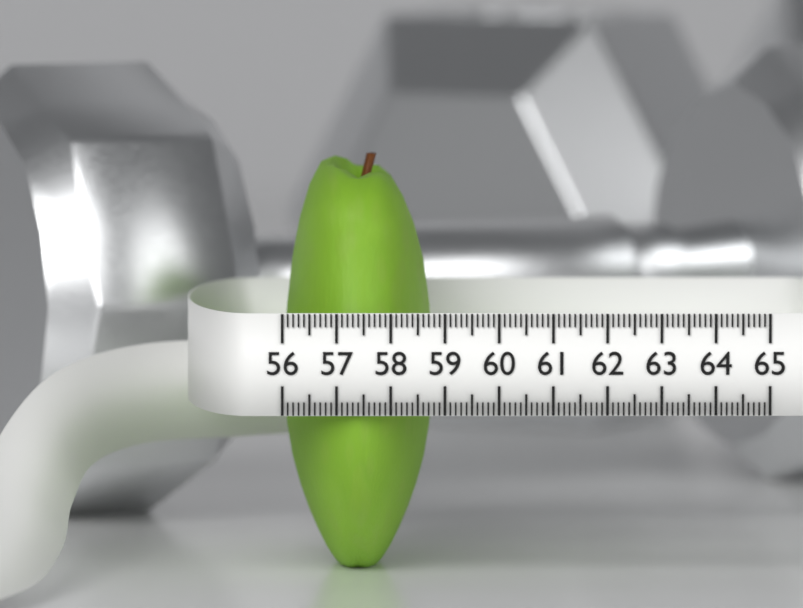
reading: 58.8 (no unit)
